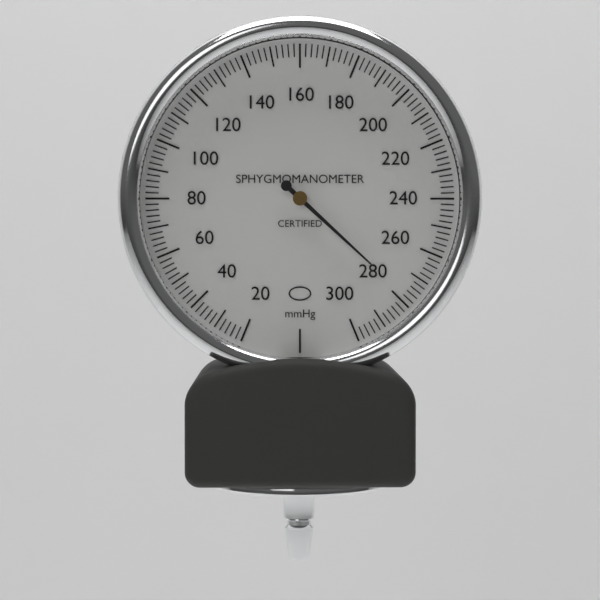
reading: 278 mmHg
